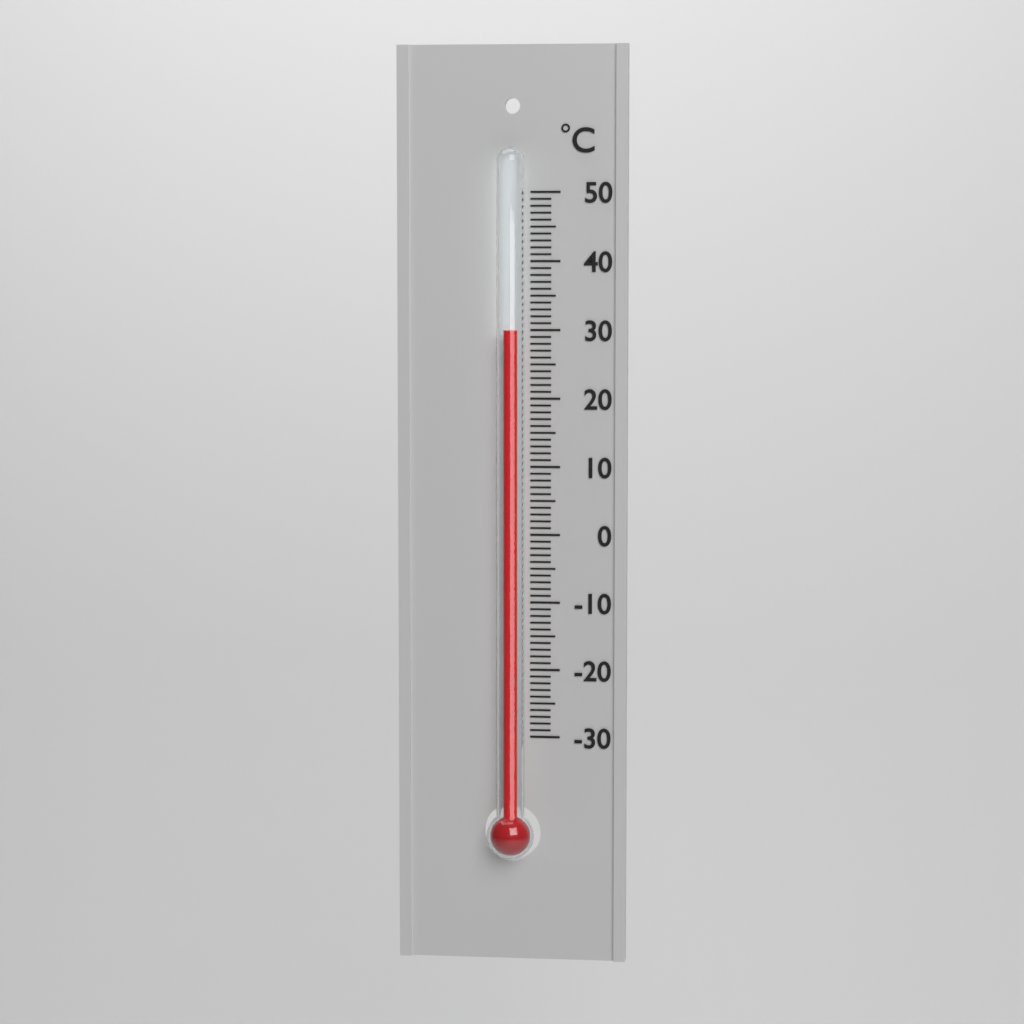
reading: 30 °C
